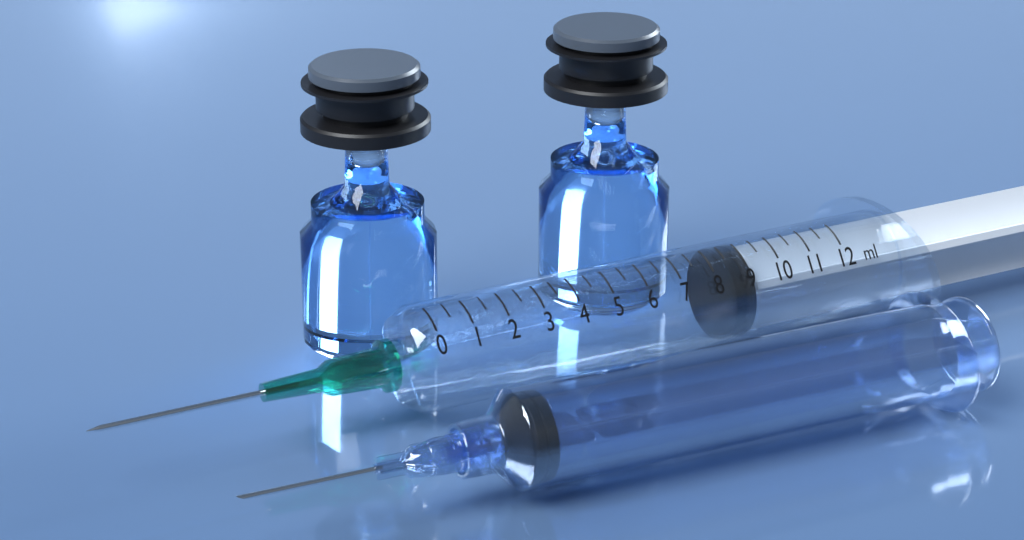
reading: 8.5 ml
